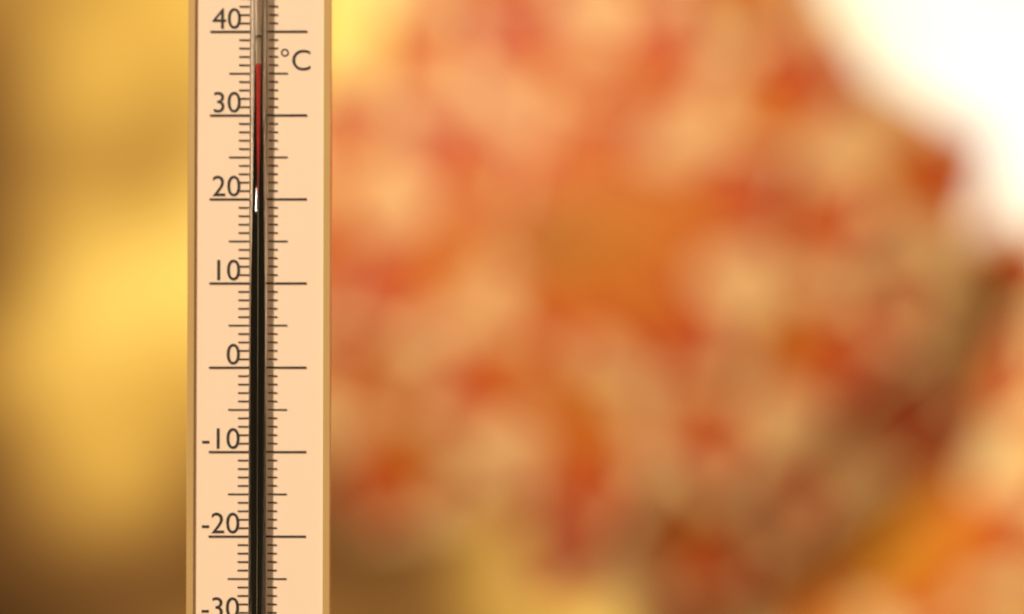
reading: 36 °C
